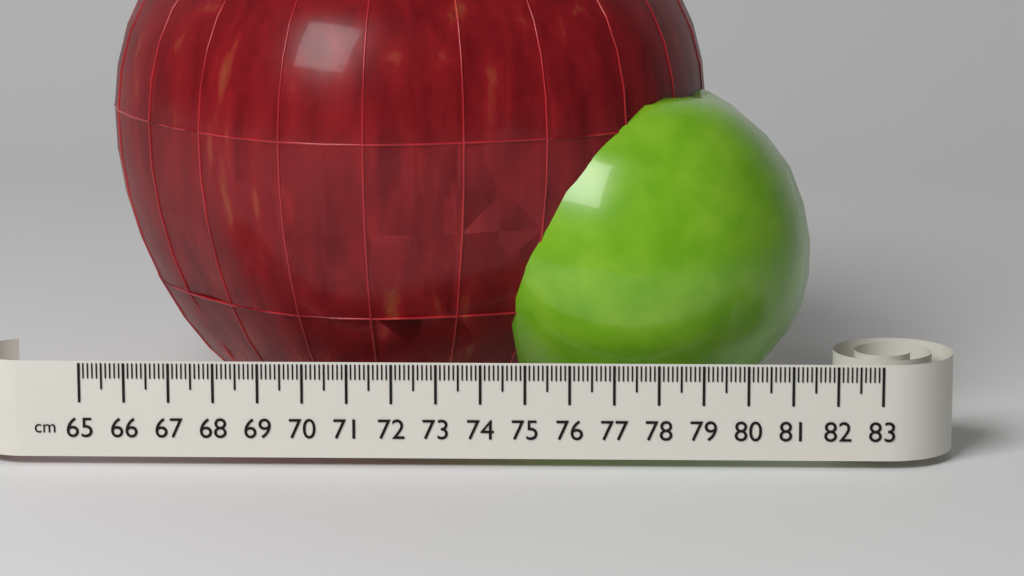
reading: 79.2 cm
